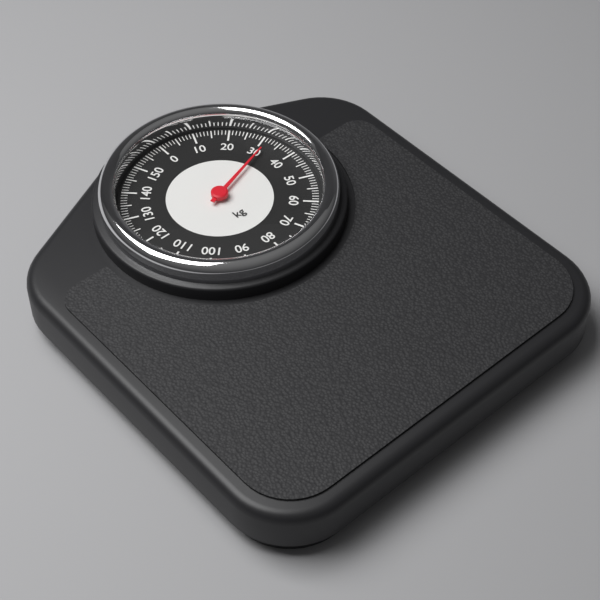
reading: 32 kg
